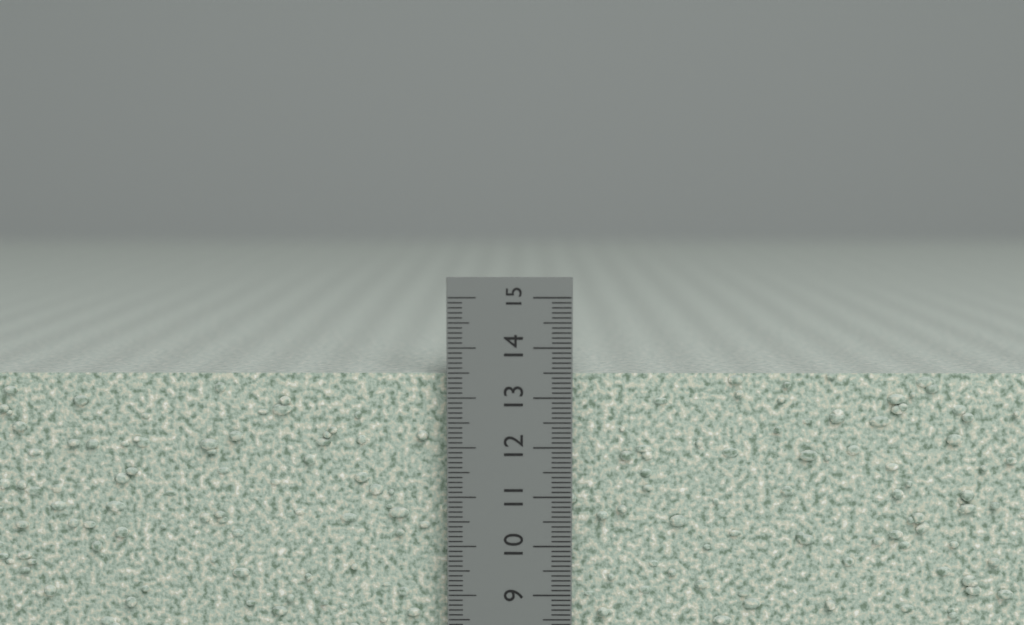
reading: 13.5 cm
